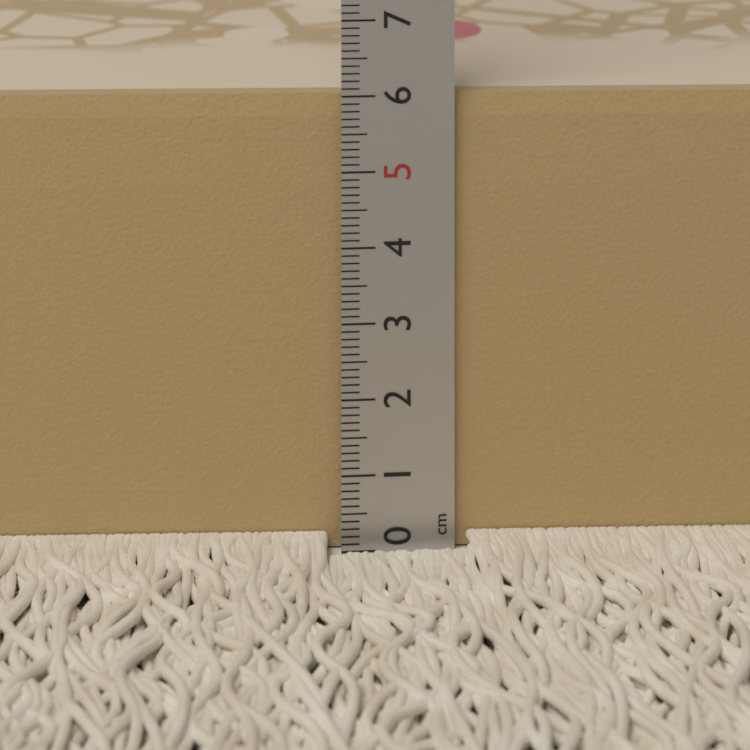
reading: 6.0 cm
